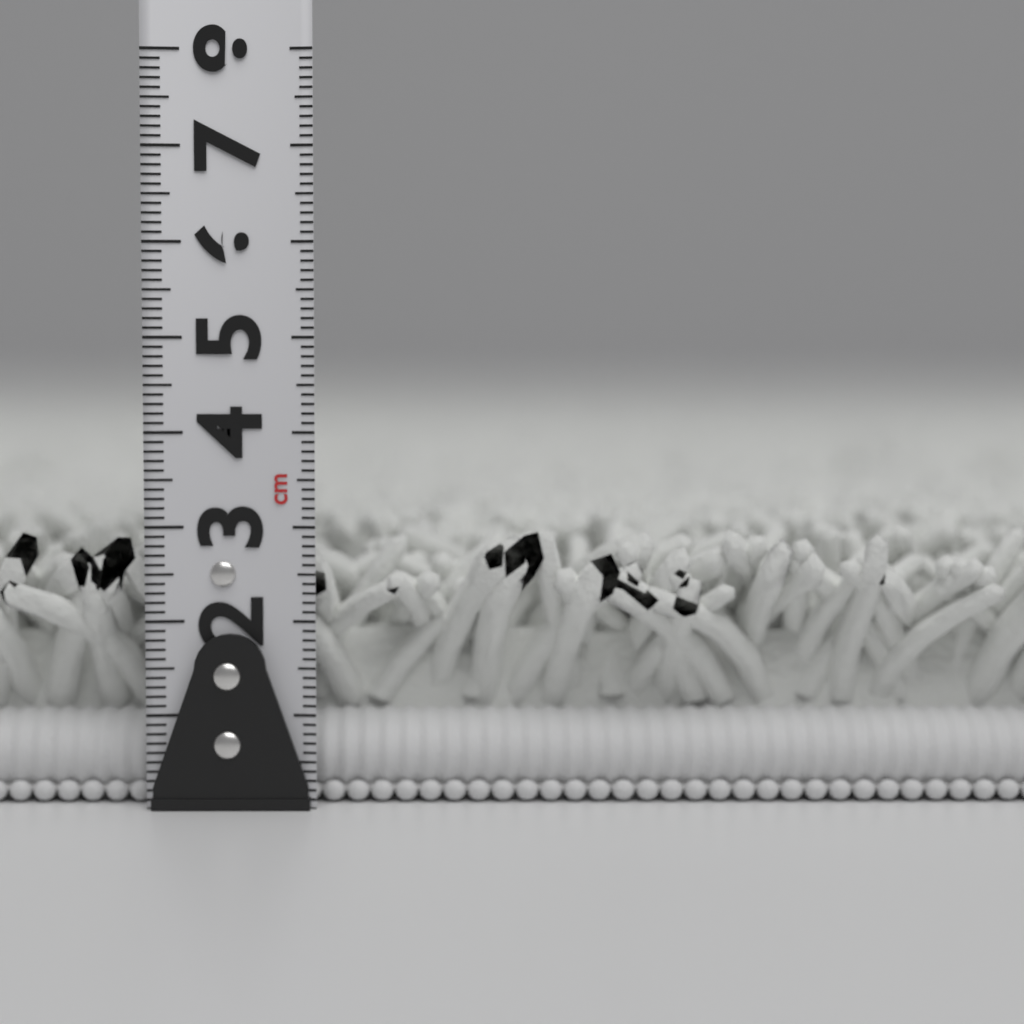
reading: 3.0 cm
